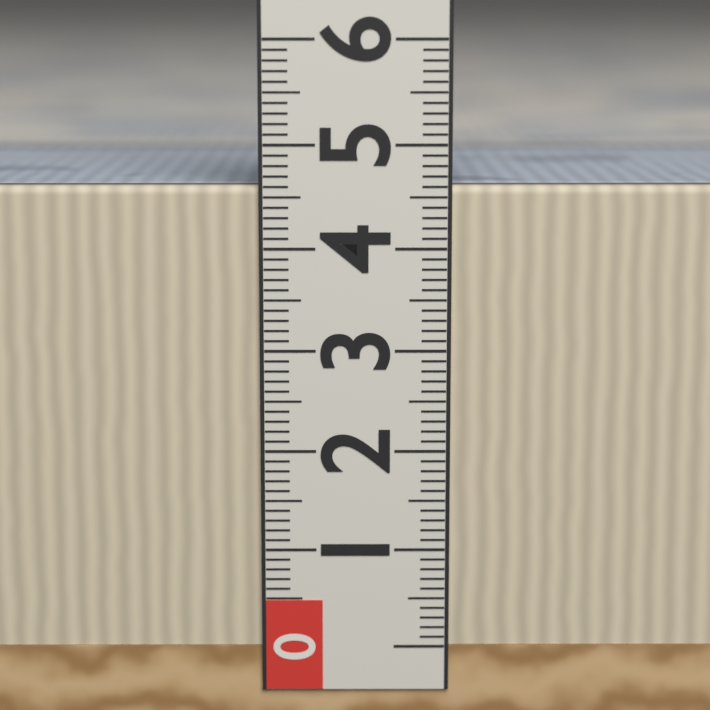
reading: 4.6 (no unit)
